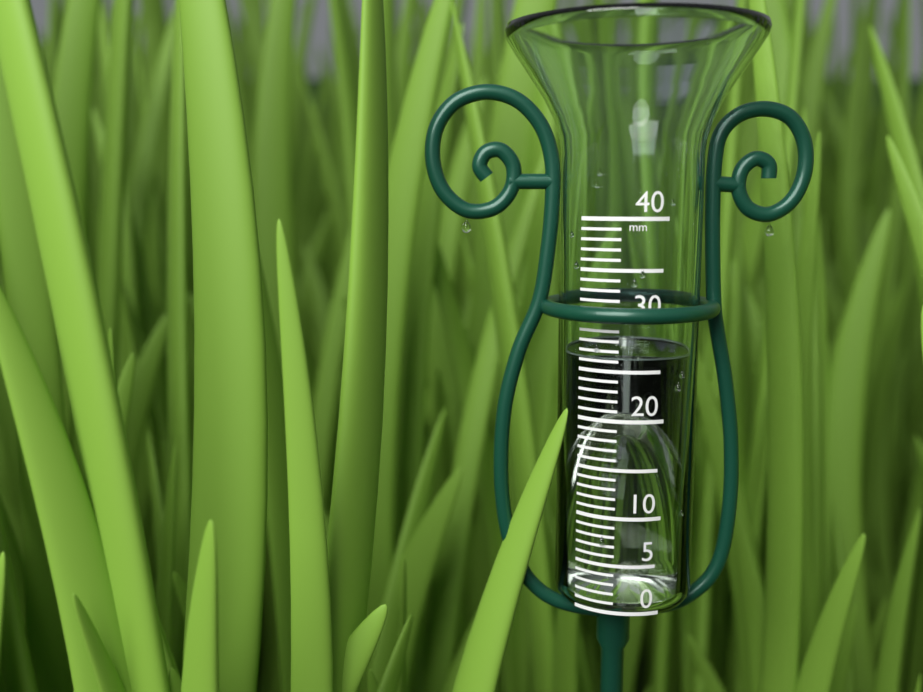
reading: 26 mm
